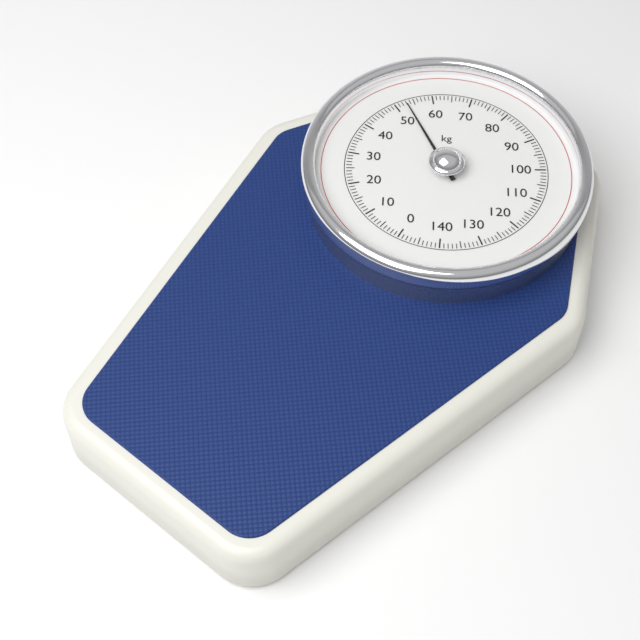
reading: 53 kg
